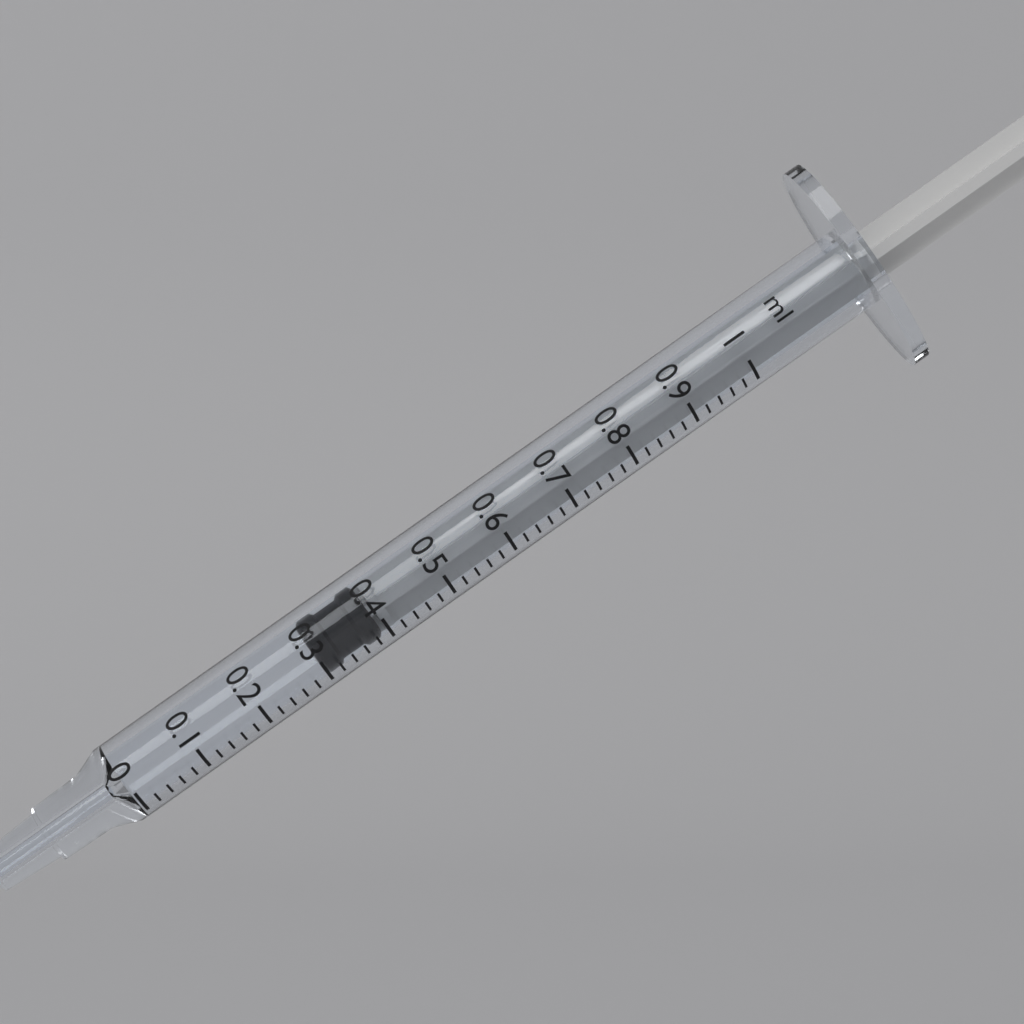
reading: 0.30 ml
